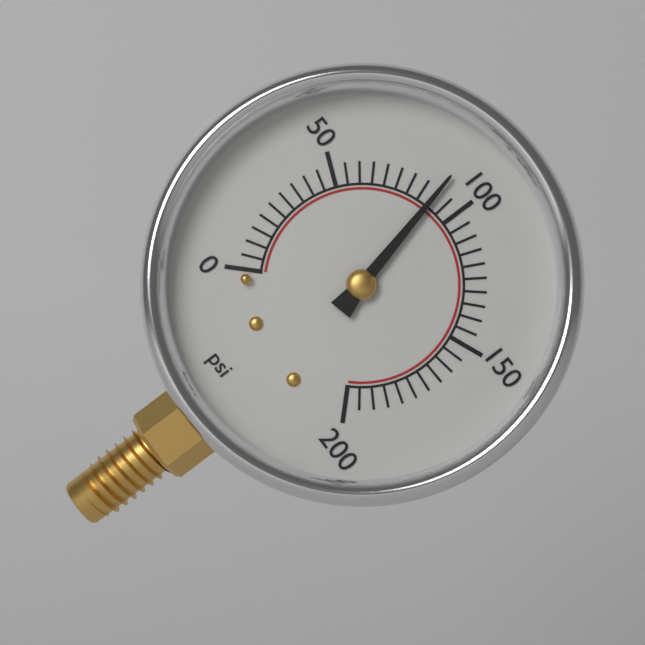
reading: 90 psi
